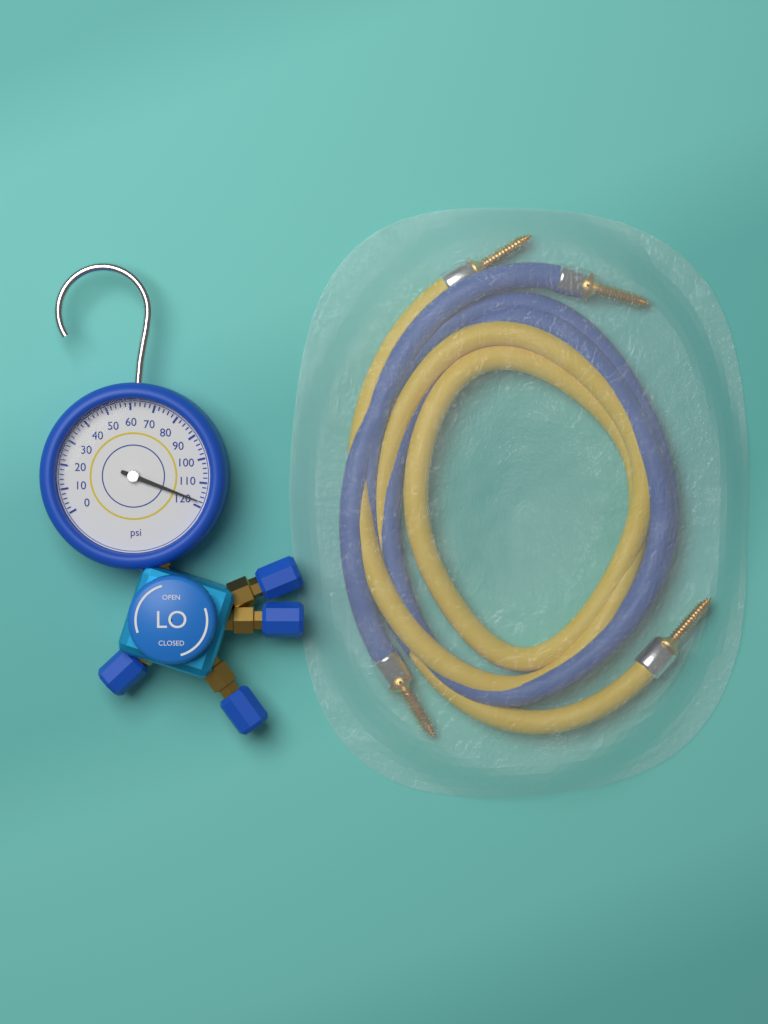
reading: 118 psi
